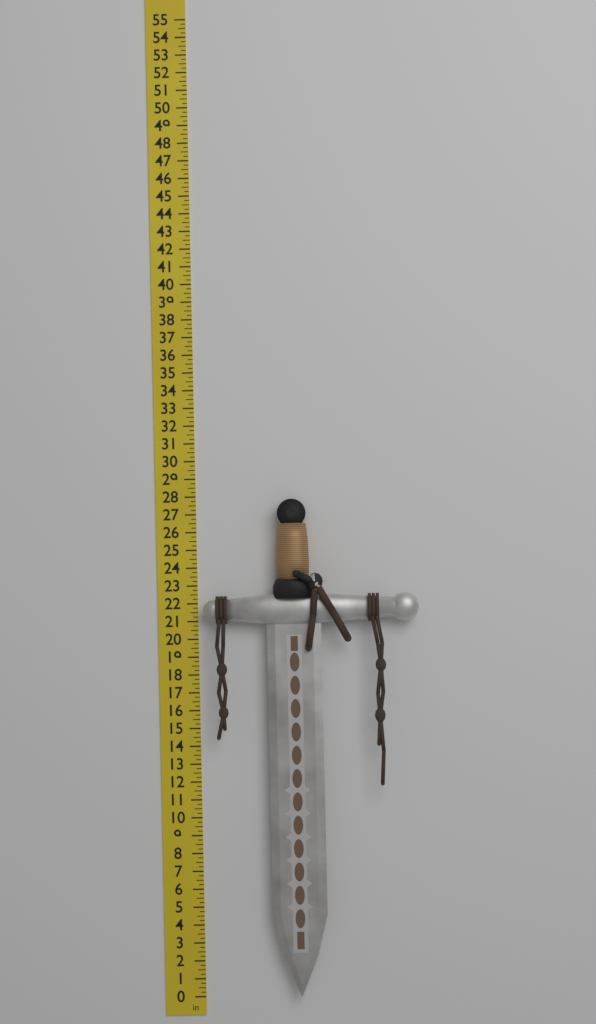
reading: 27.75 in
